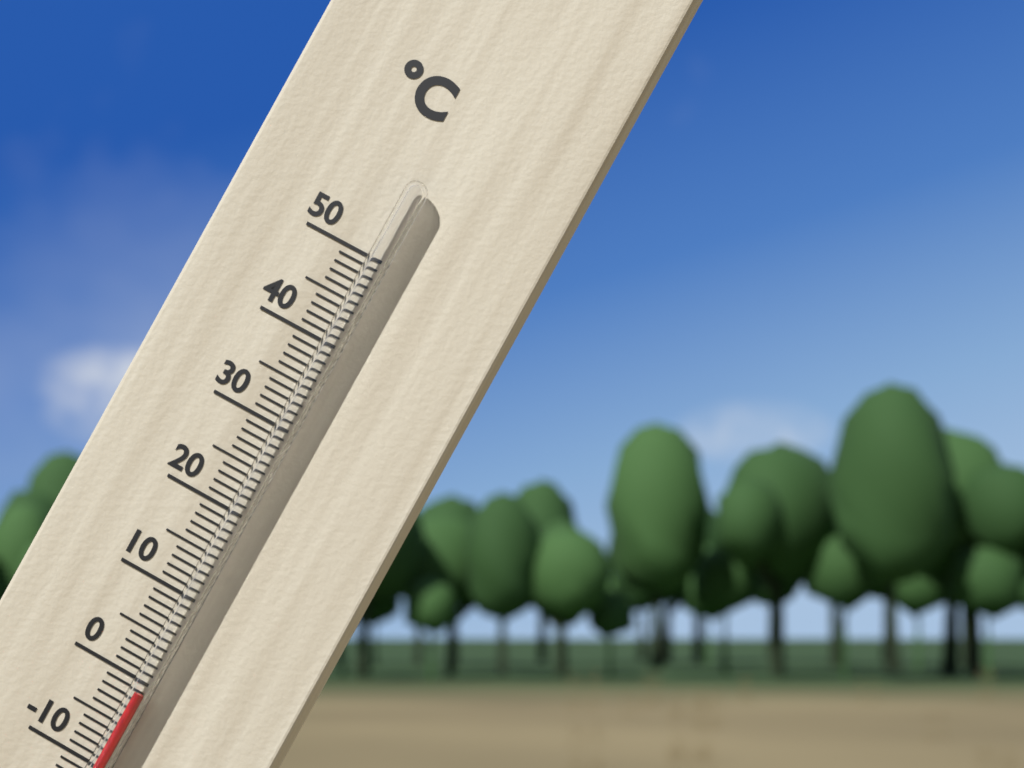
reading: -1 °C
